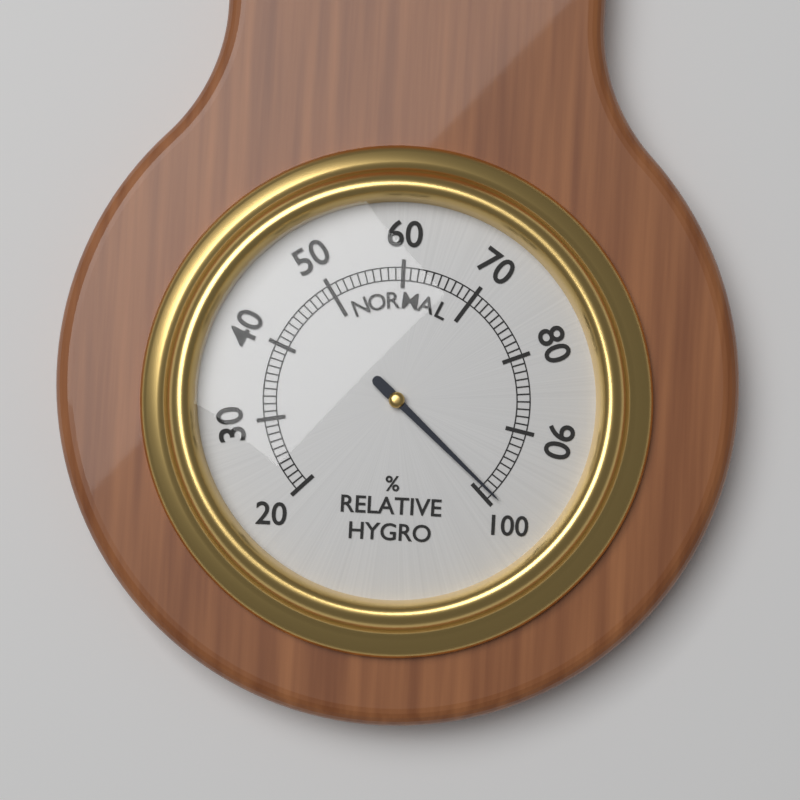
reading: 99 %
